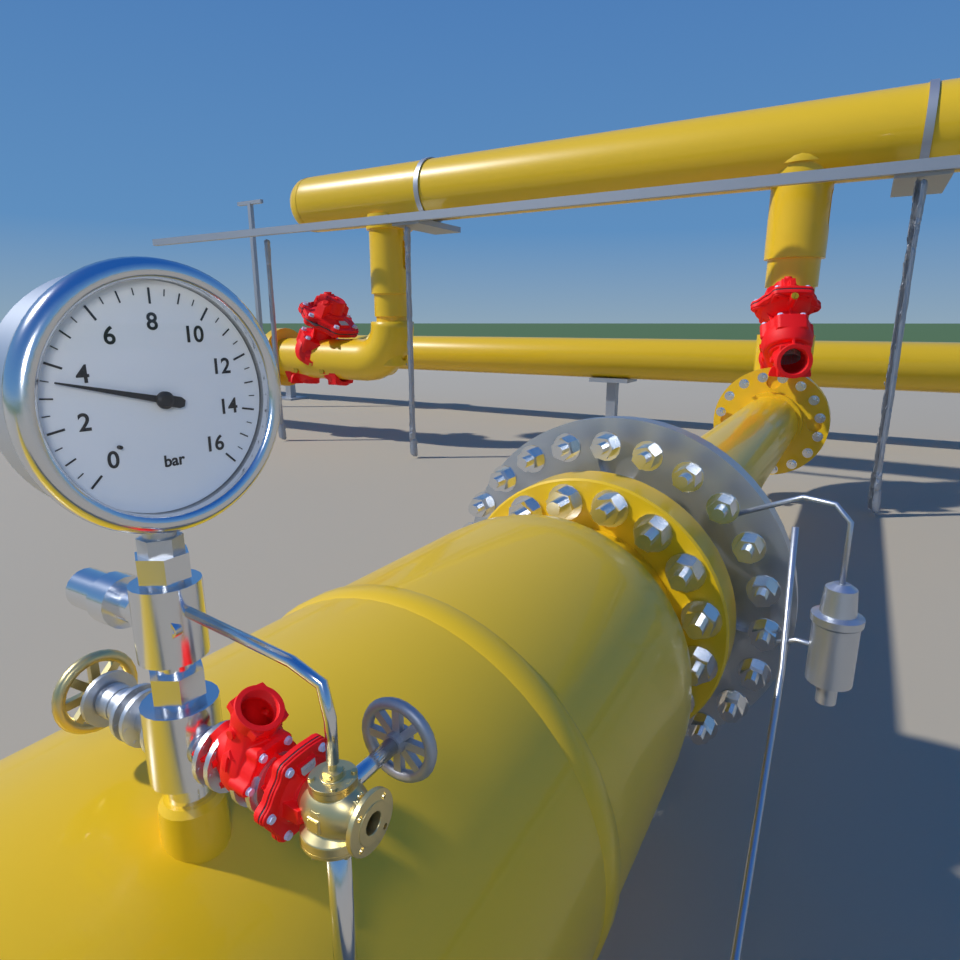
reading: 3.5 bar
